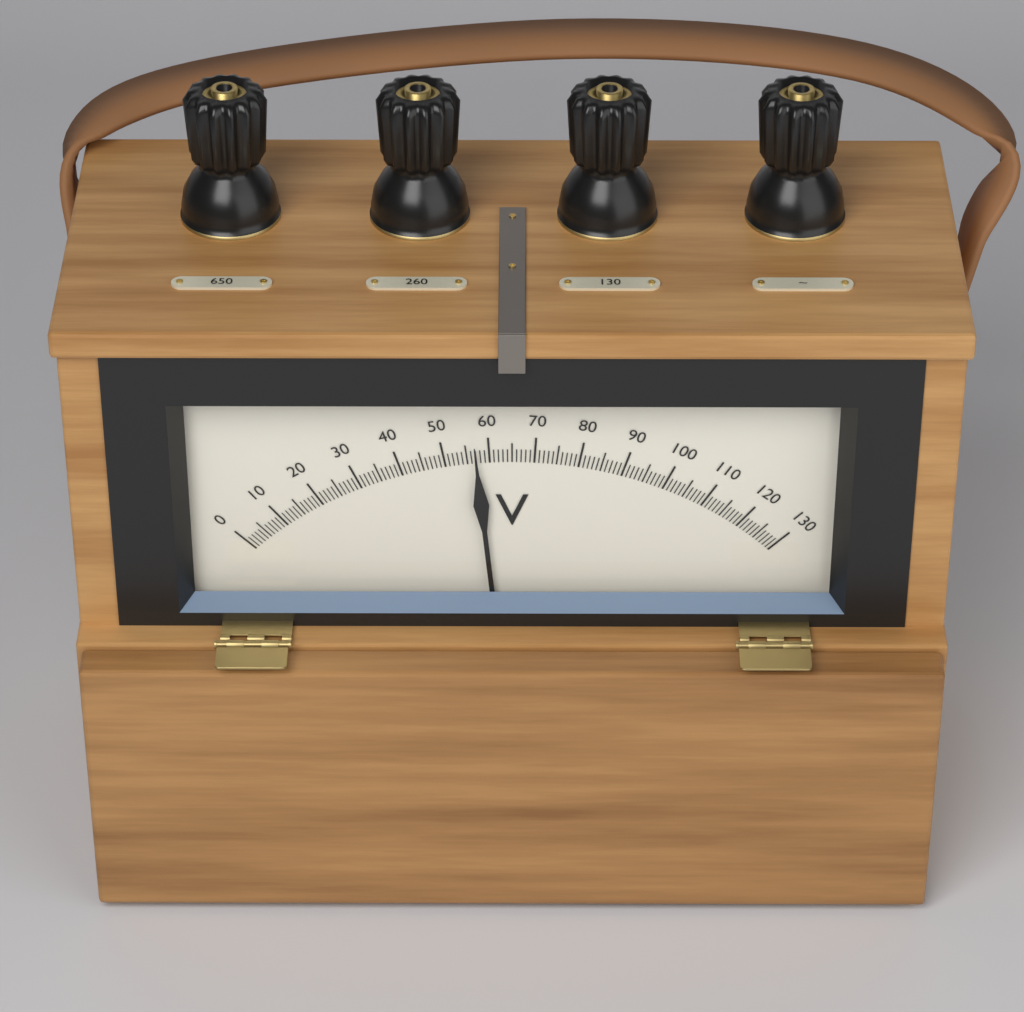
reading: 57 V
